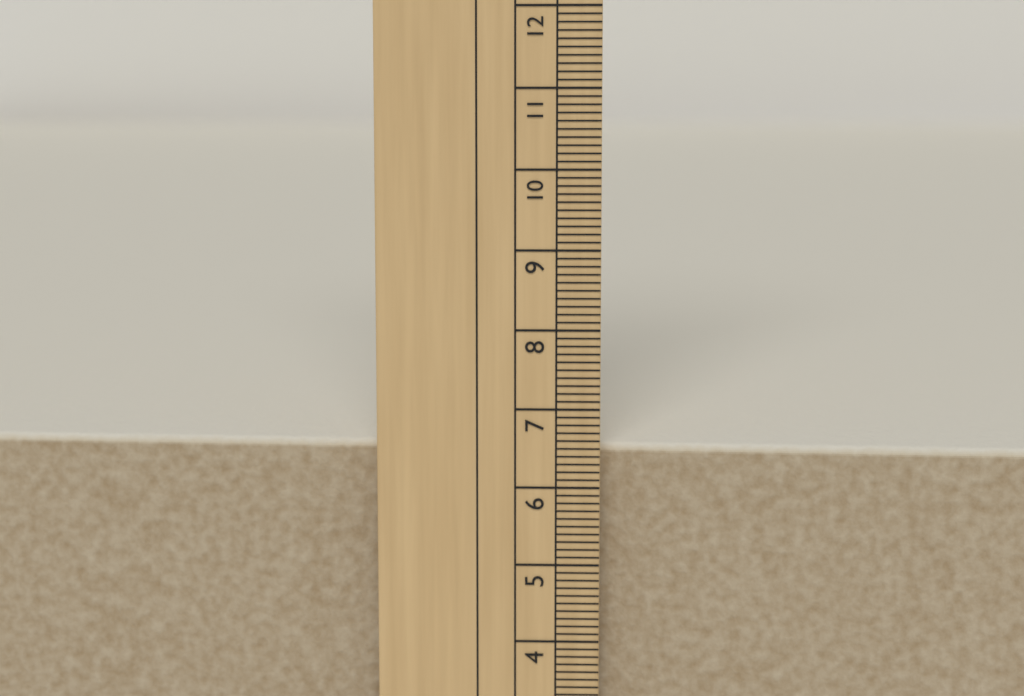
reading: 6.5 cm
